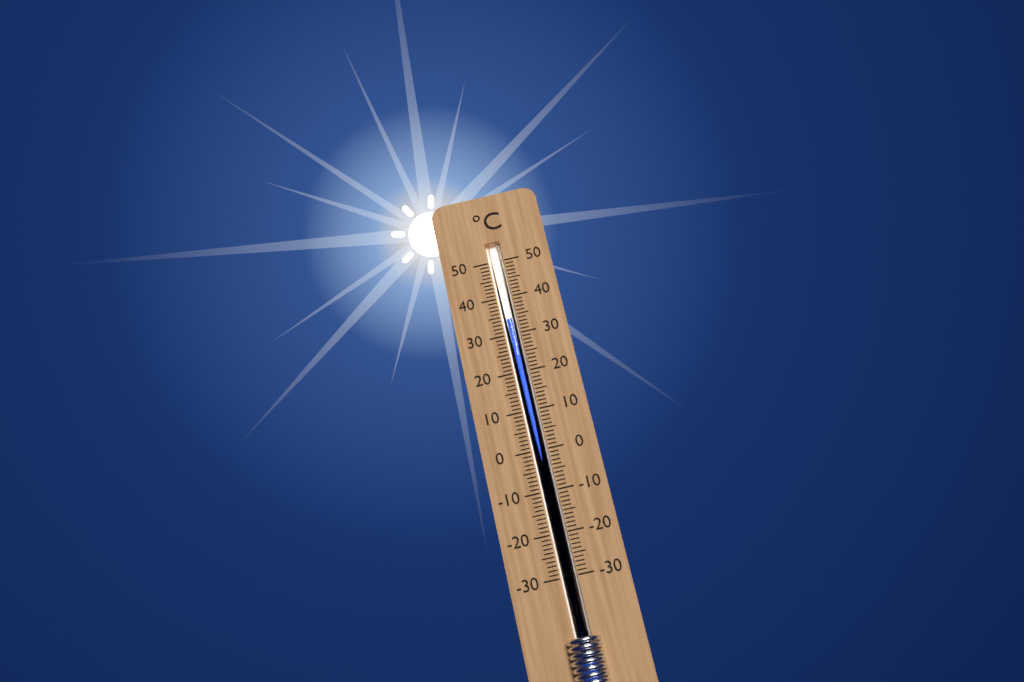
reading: 34 °C
